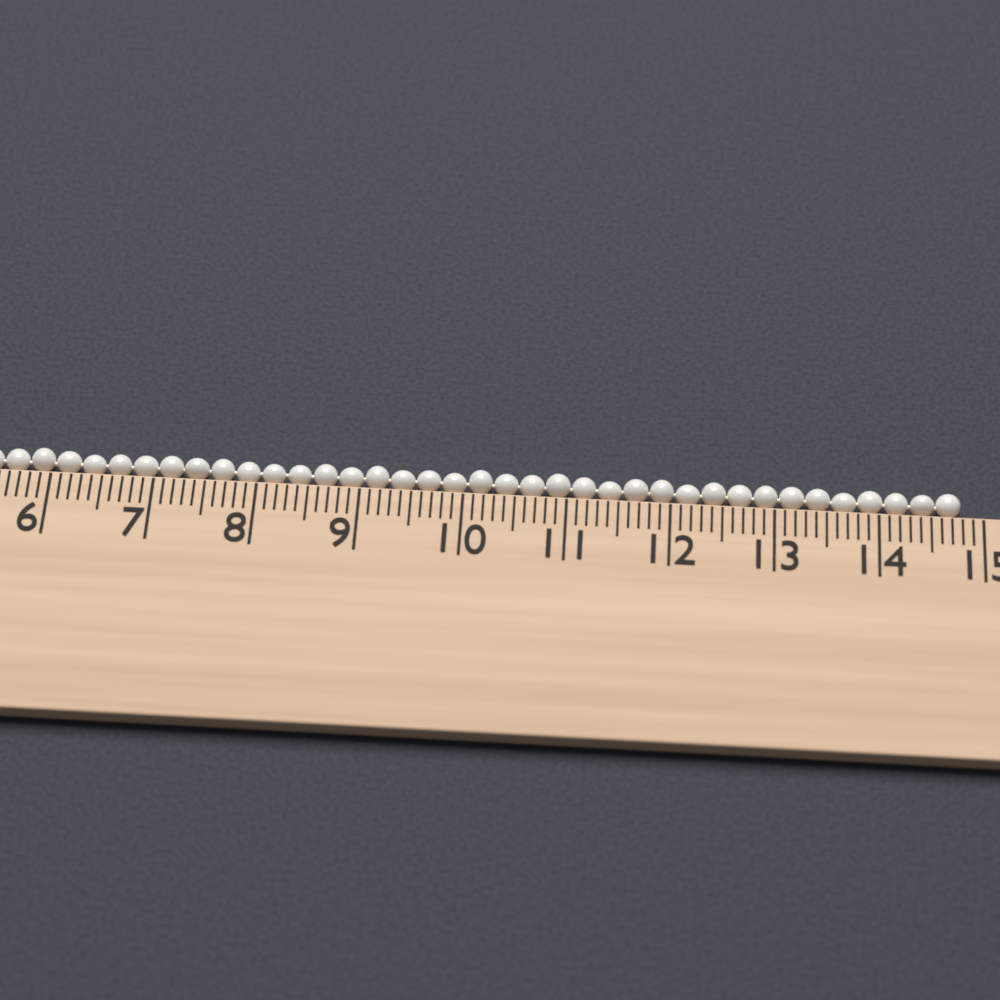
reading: 14.8 cm
